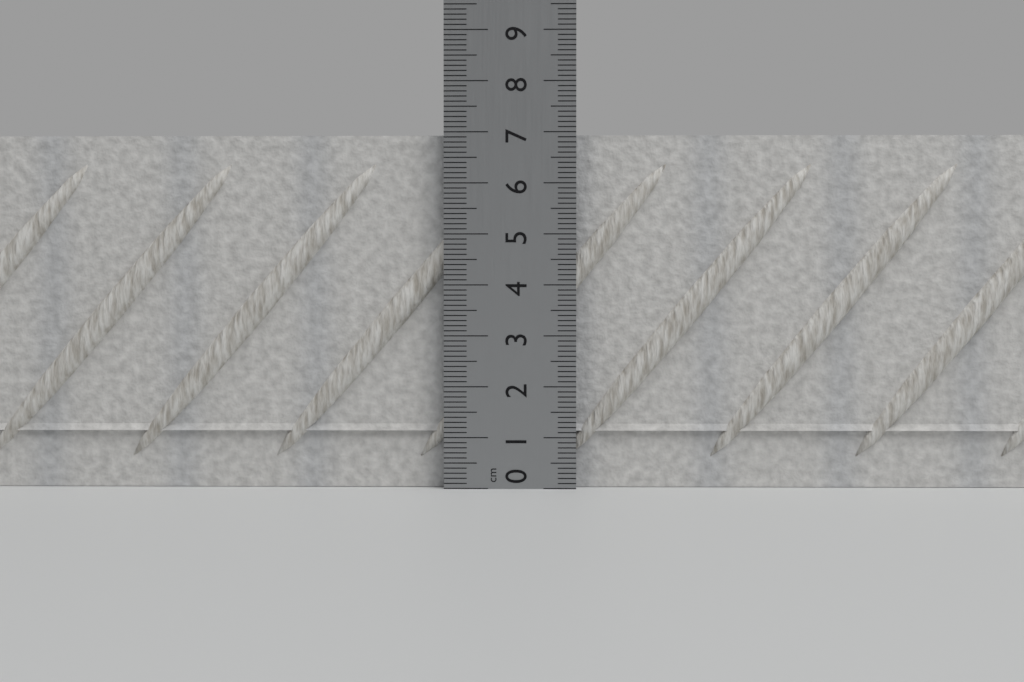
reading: 7.0 cm
